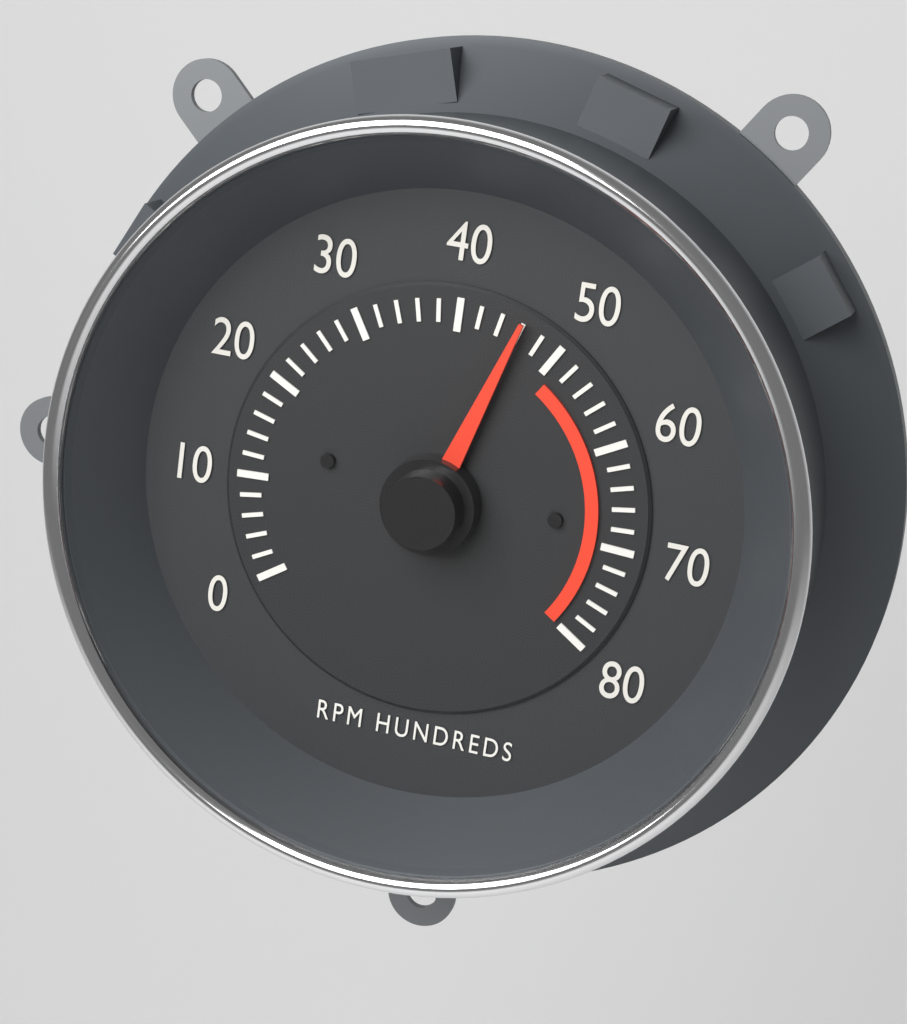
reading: 4600 RPM
